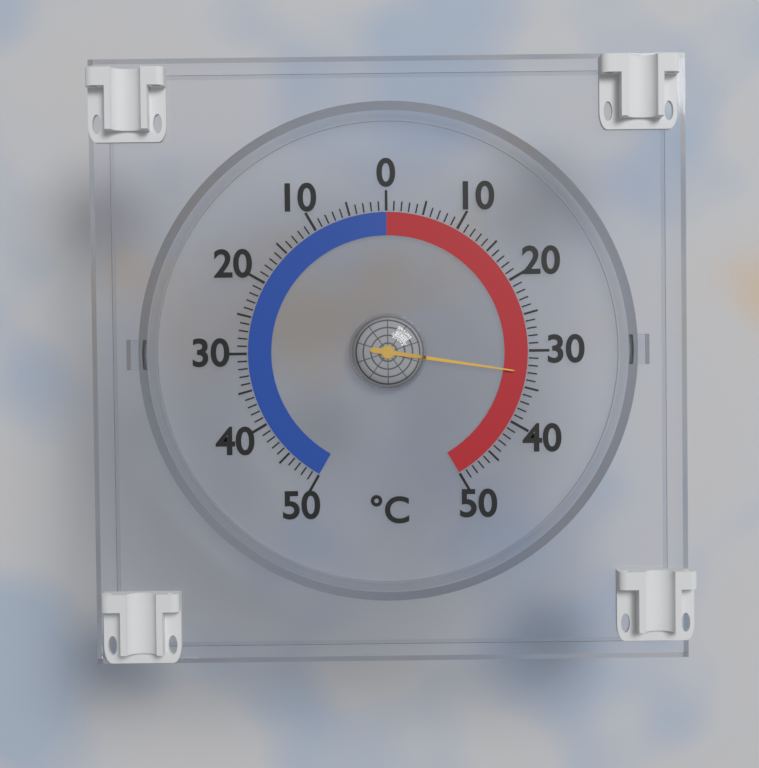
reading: 33 °C
